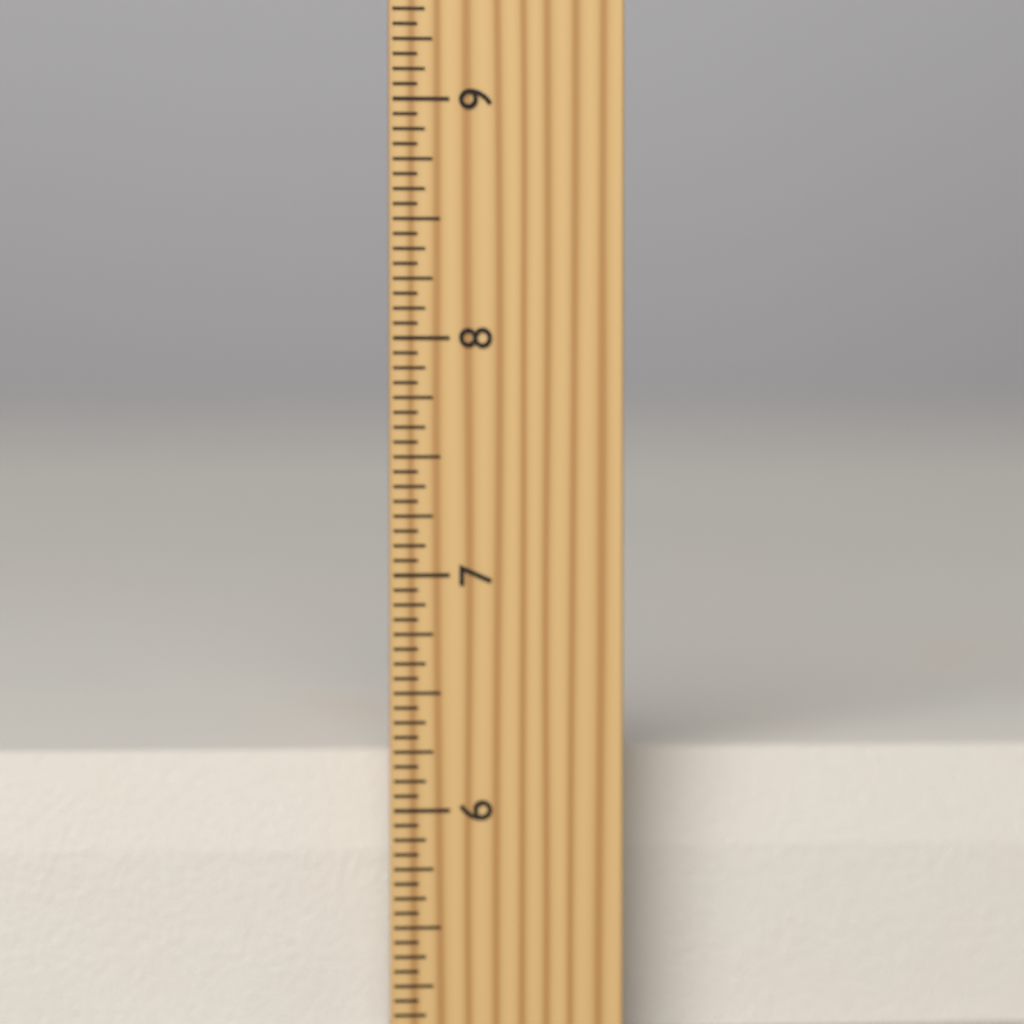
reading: 6.1875 inch
